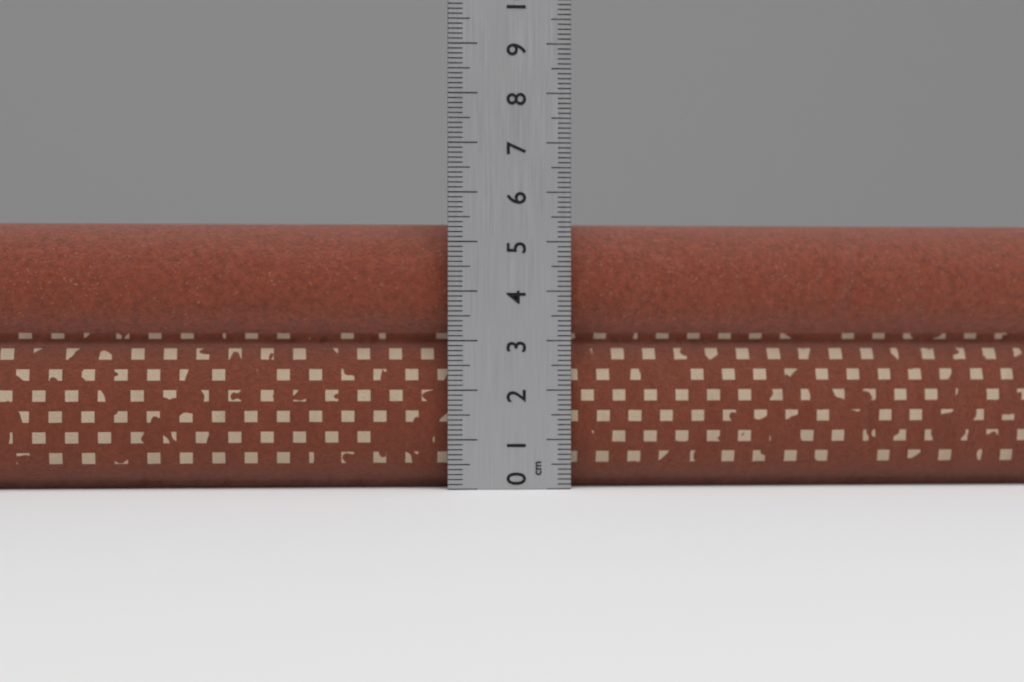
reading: 5.4 cm
